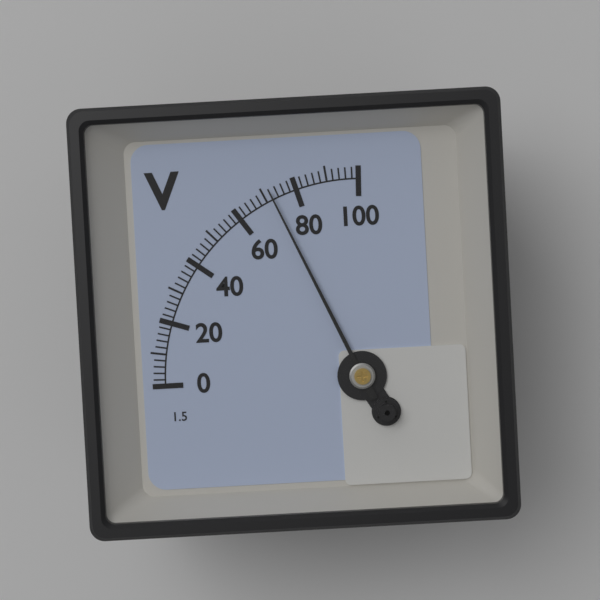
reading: 72 V
